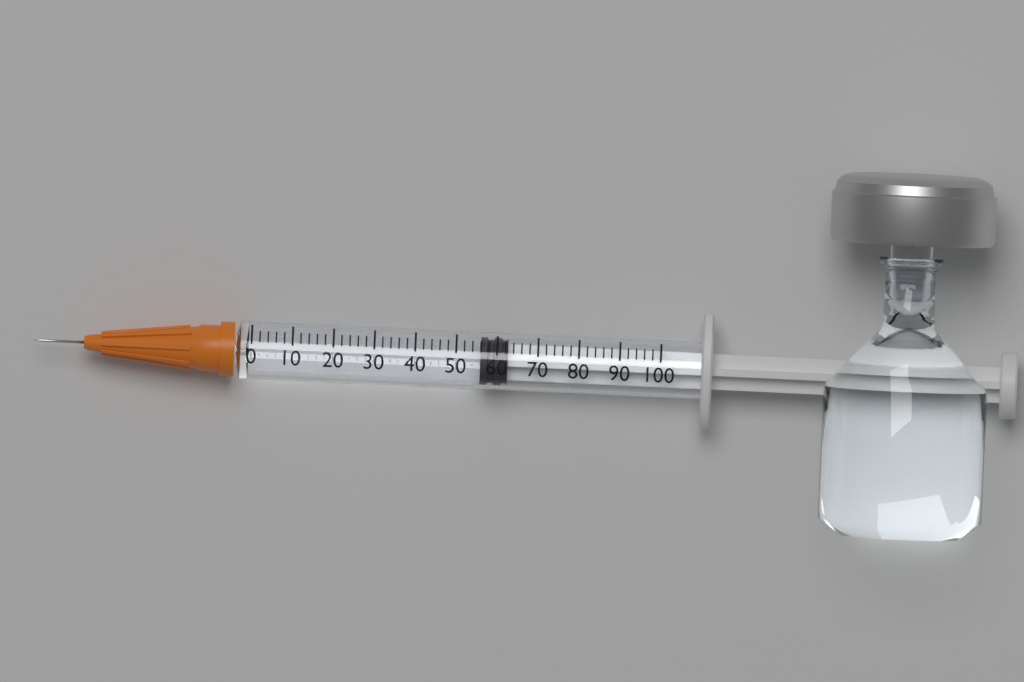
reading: 56 (no unit)
